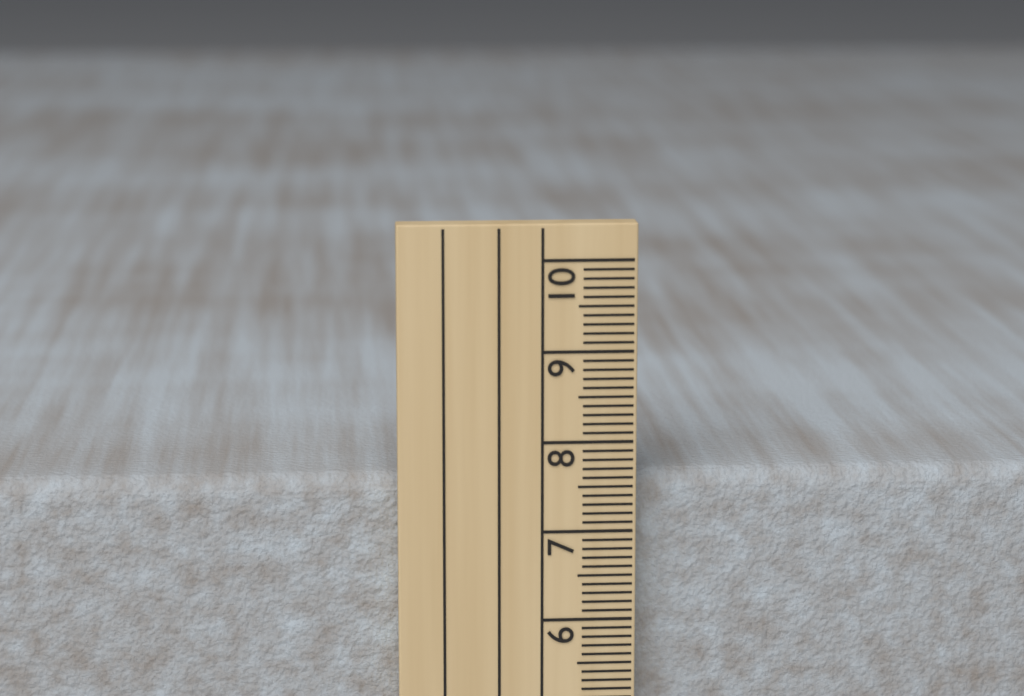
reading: 7.6 cm
